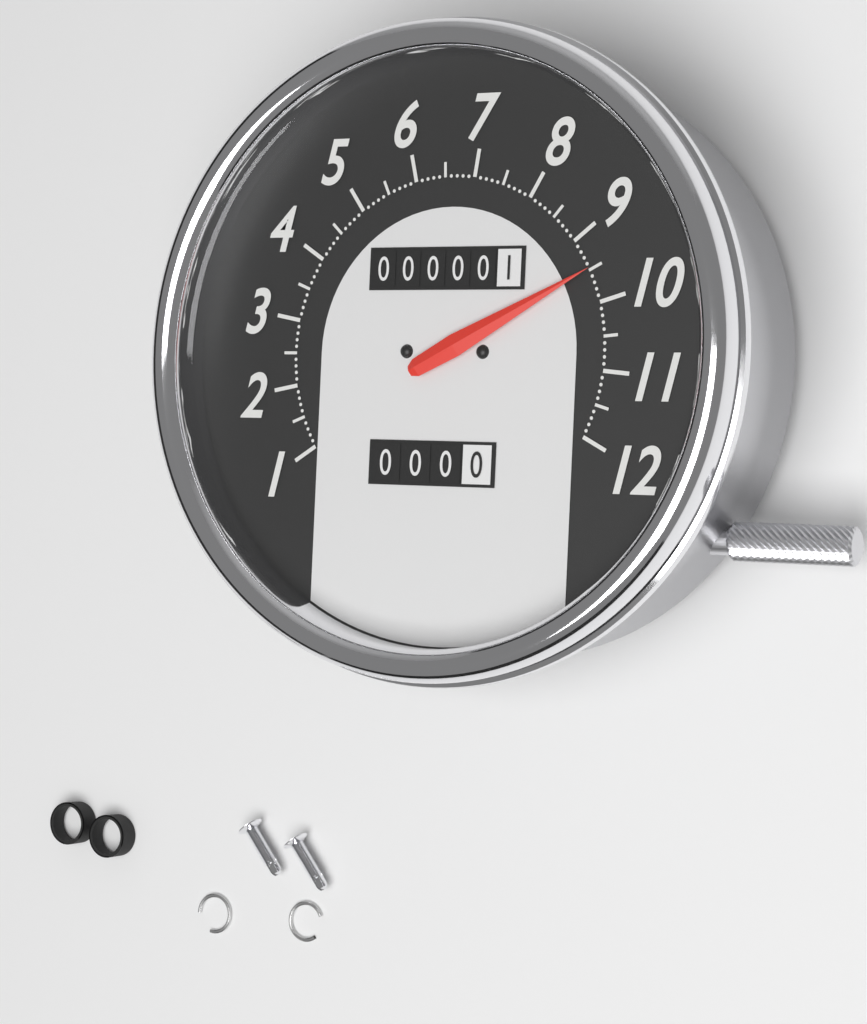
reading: 9.5 (no unit)
